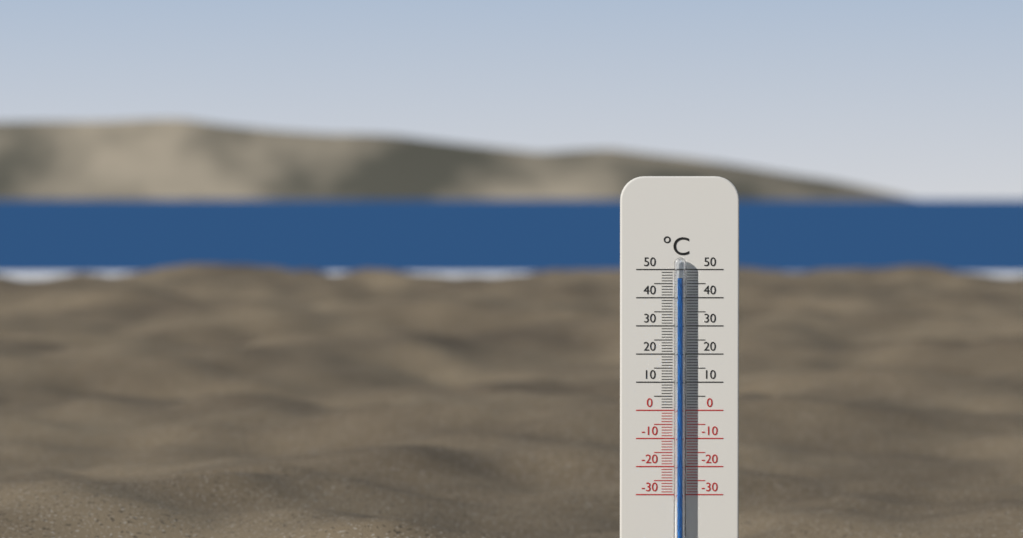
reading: 47 °C
